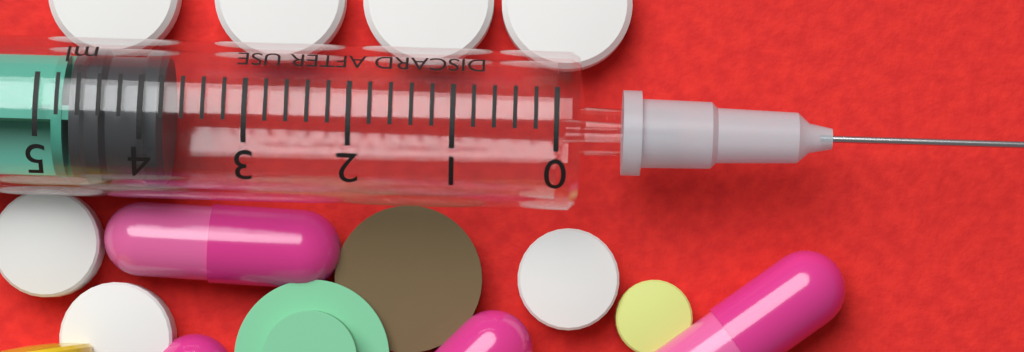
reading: 3.8 ml
